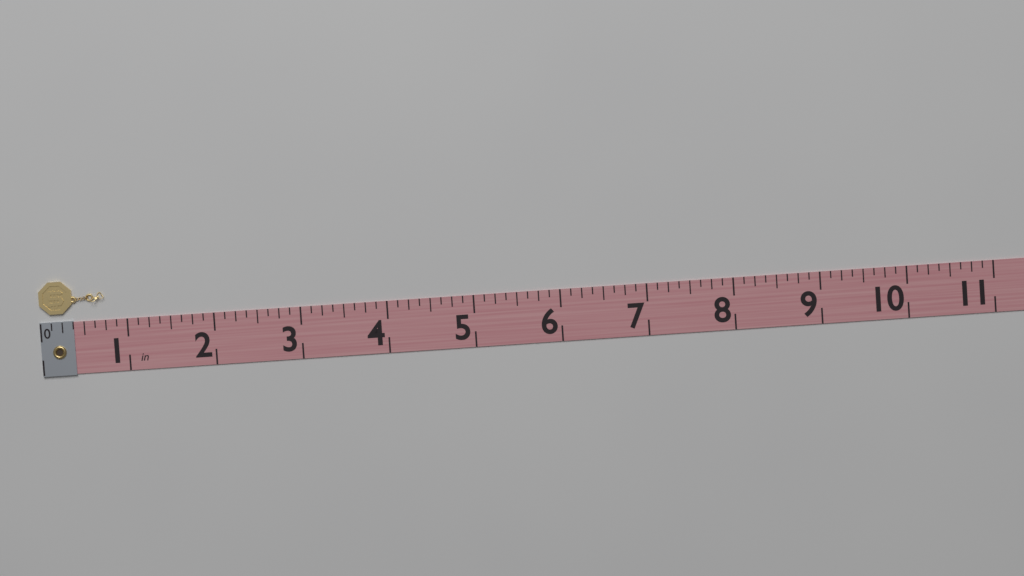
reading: 0.750 in
